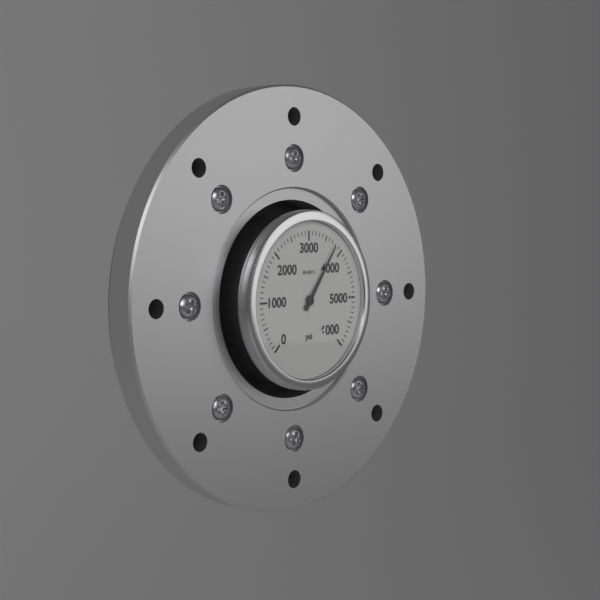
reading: 3800 psi
